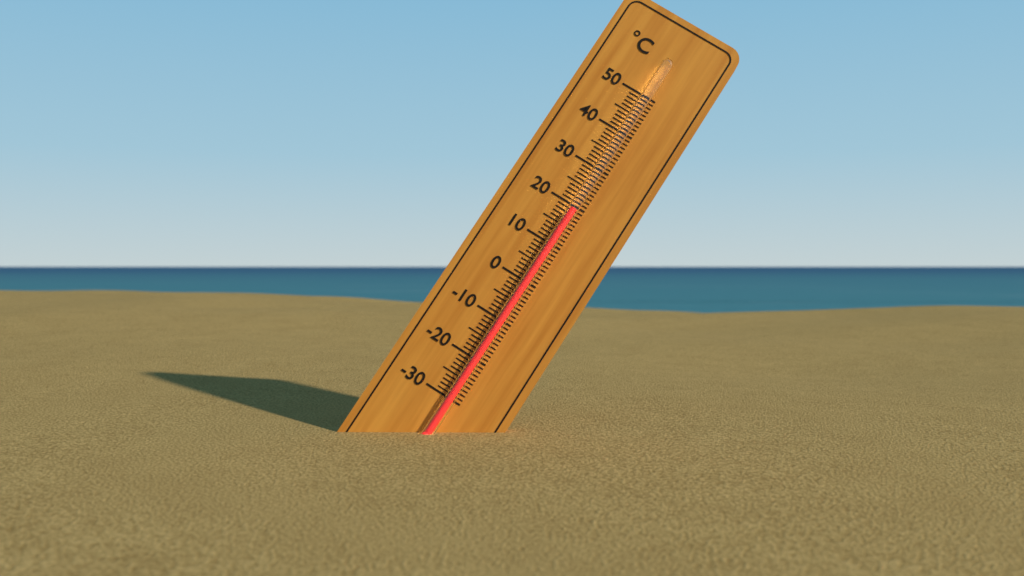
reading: 19 °C
